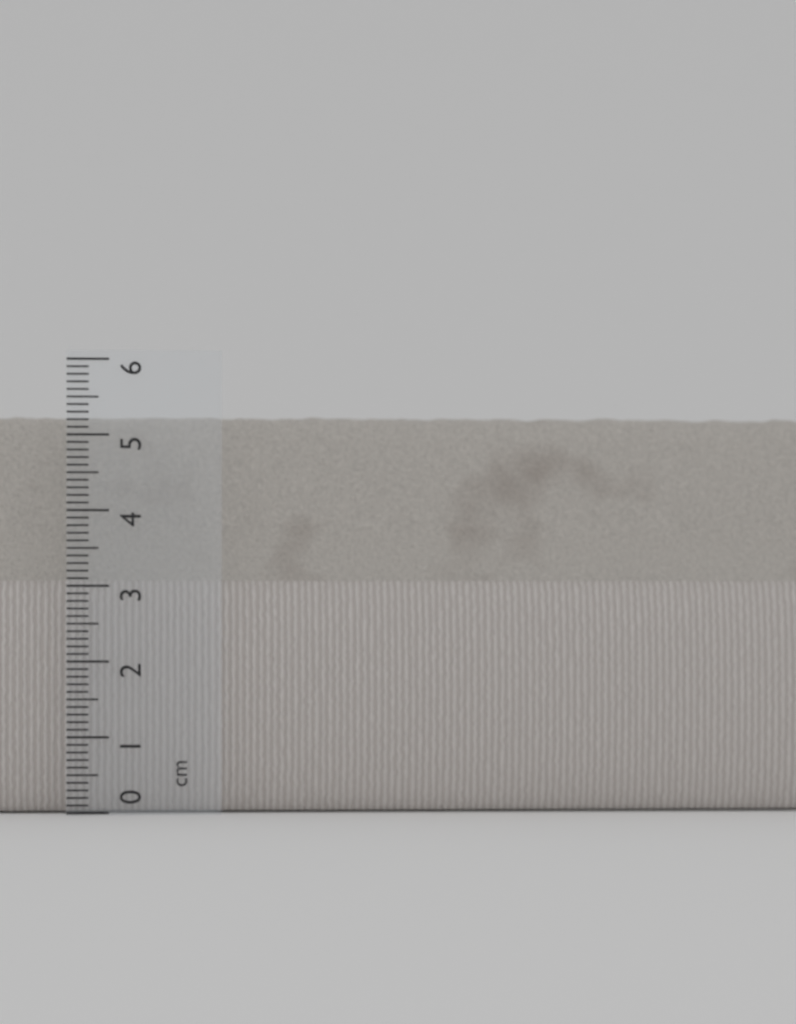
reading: 5.3 cm
